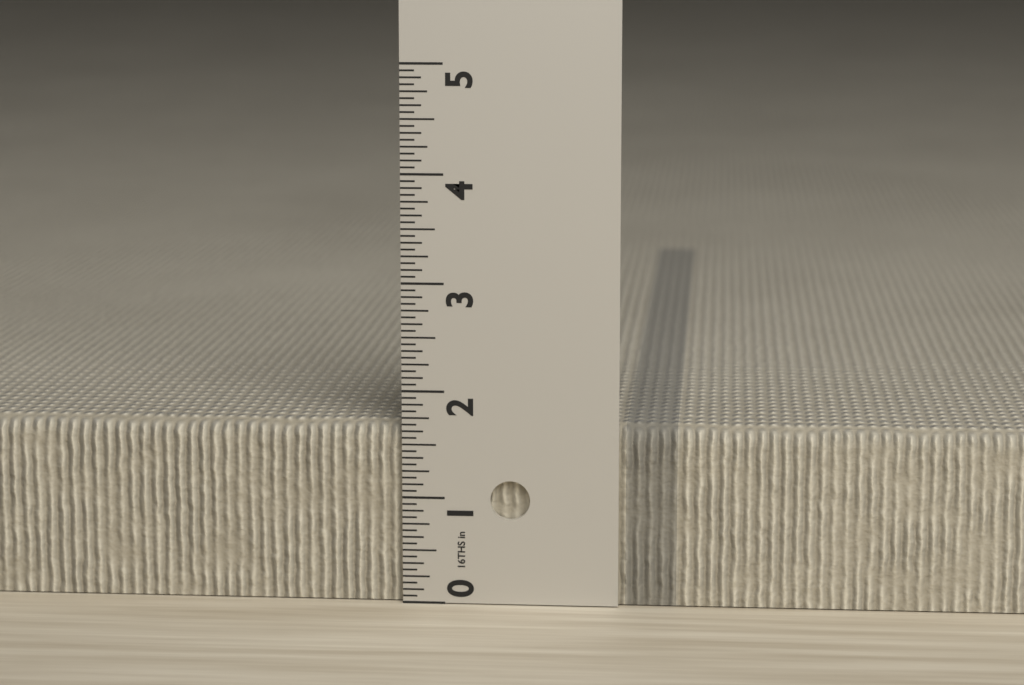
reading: 1.6875 in
